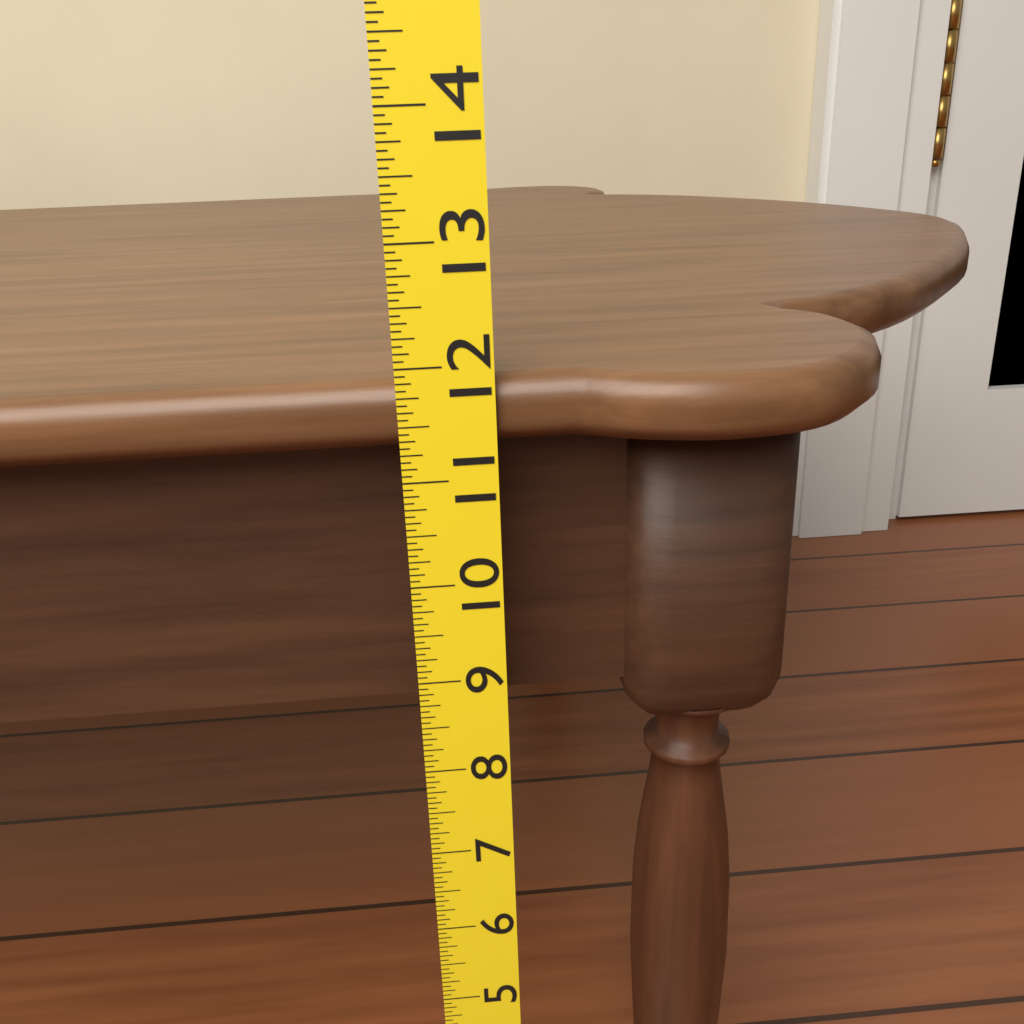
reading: 11.8750 (no unit)
